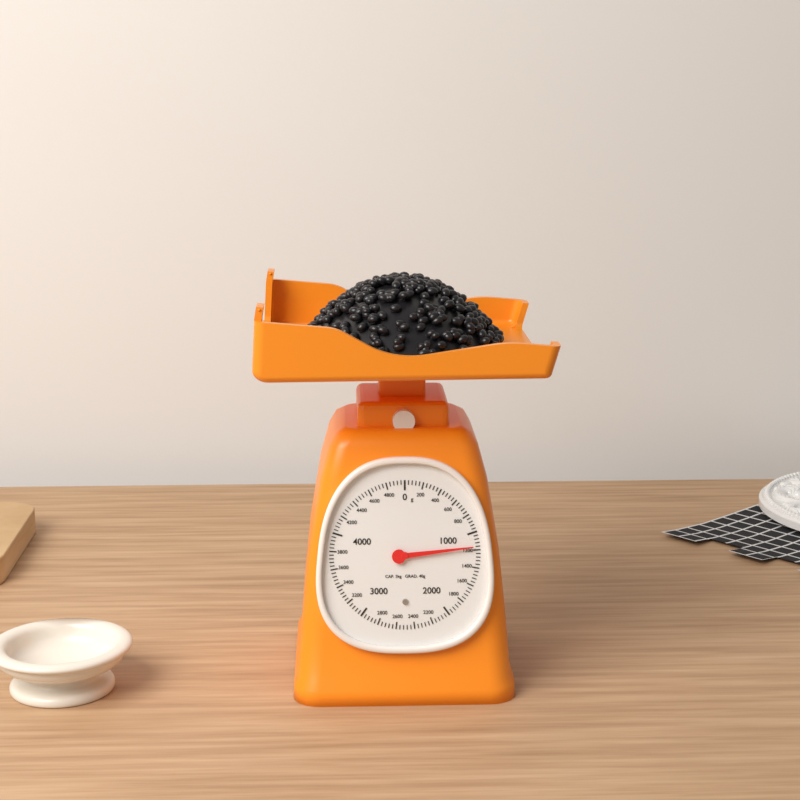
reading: 1160 g
